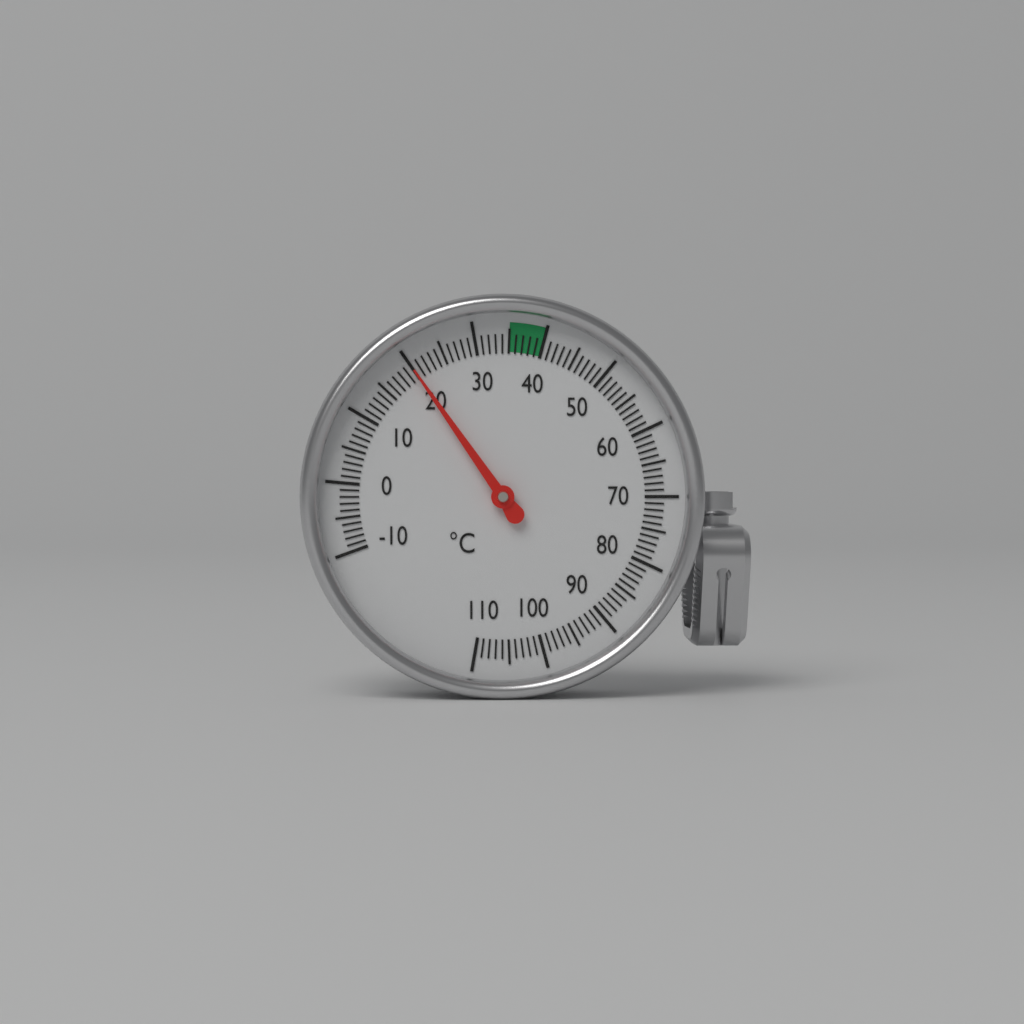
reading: 20 °C
